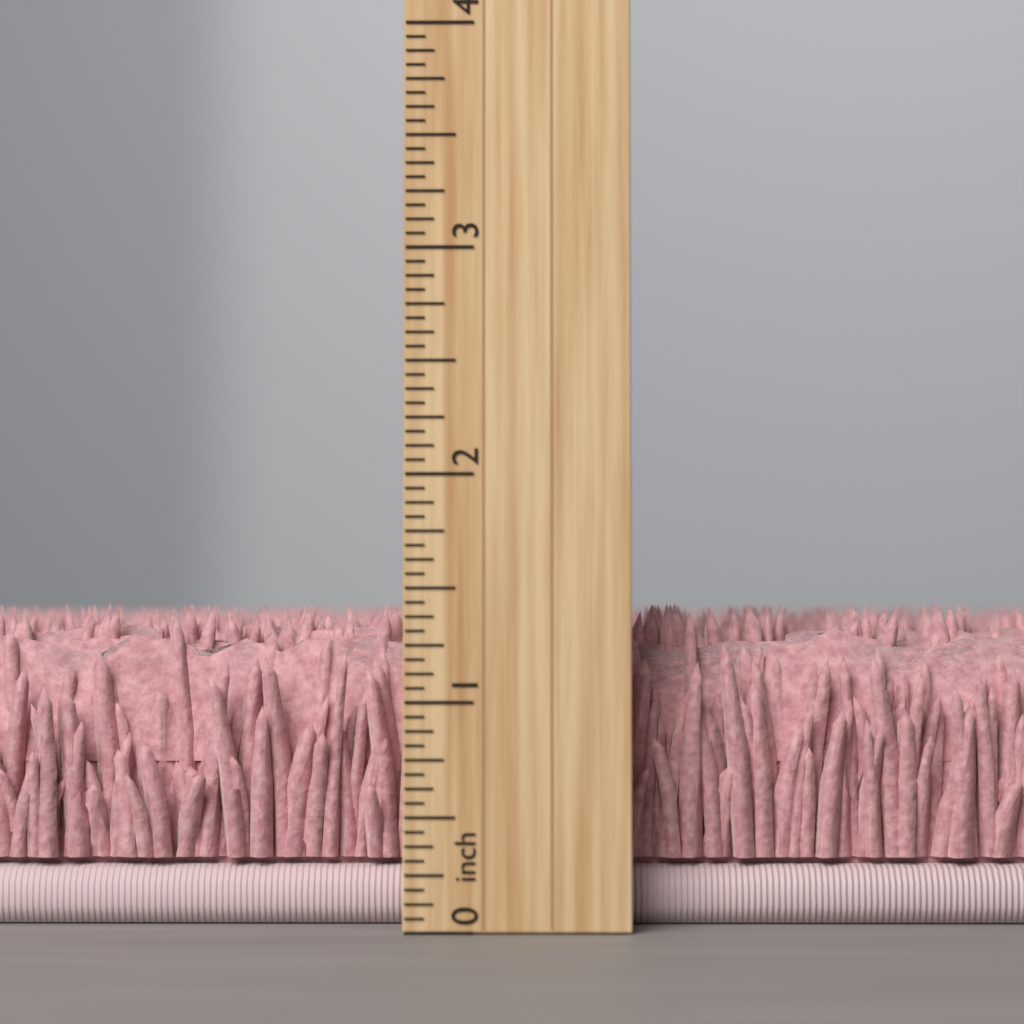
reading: 1.4375 inch
